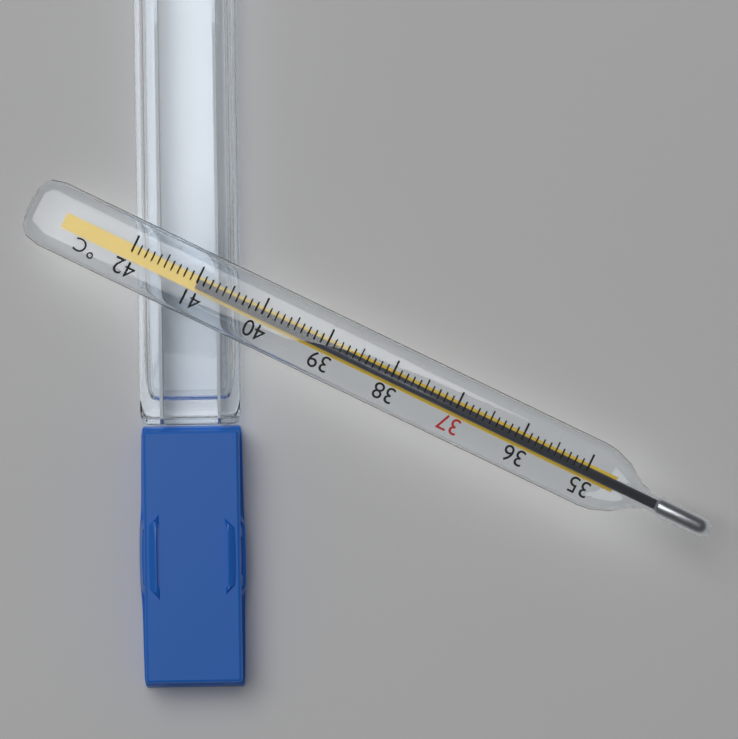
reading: 41.0 °C
